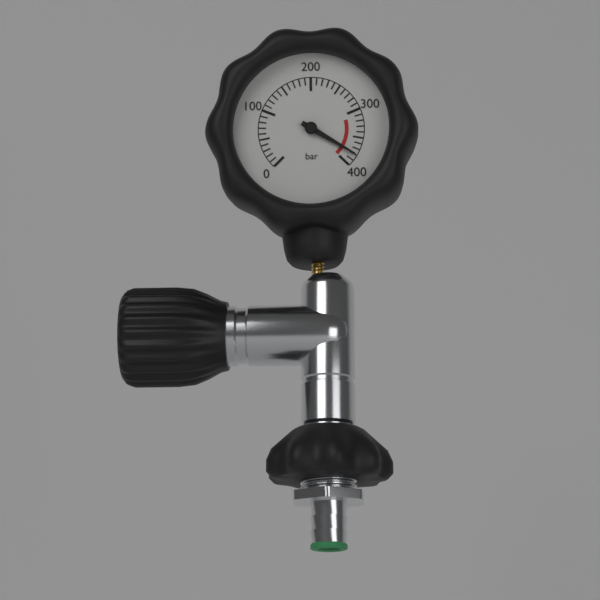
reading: 380 bar
